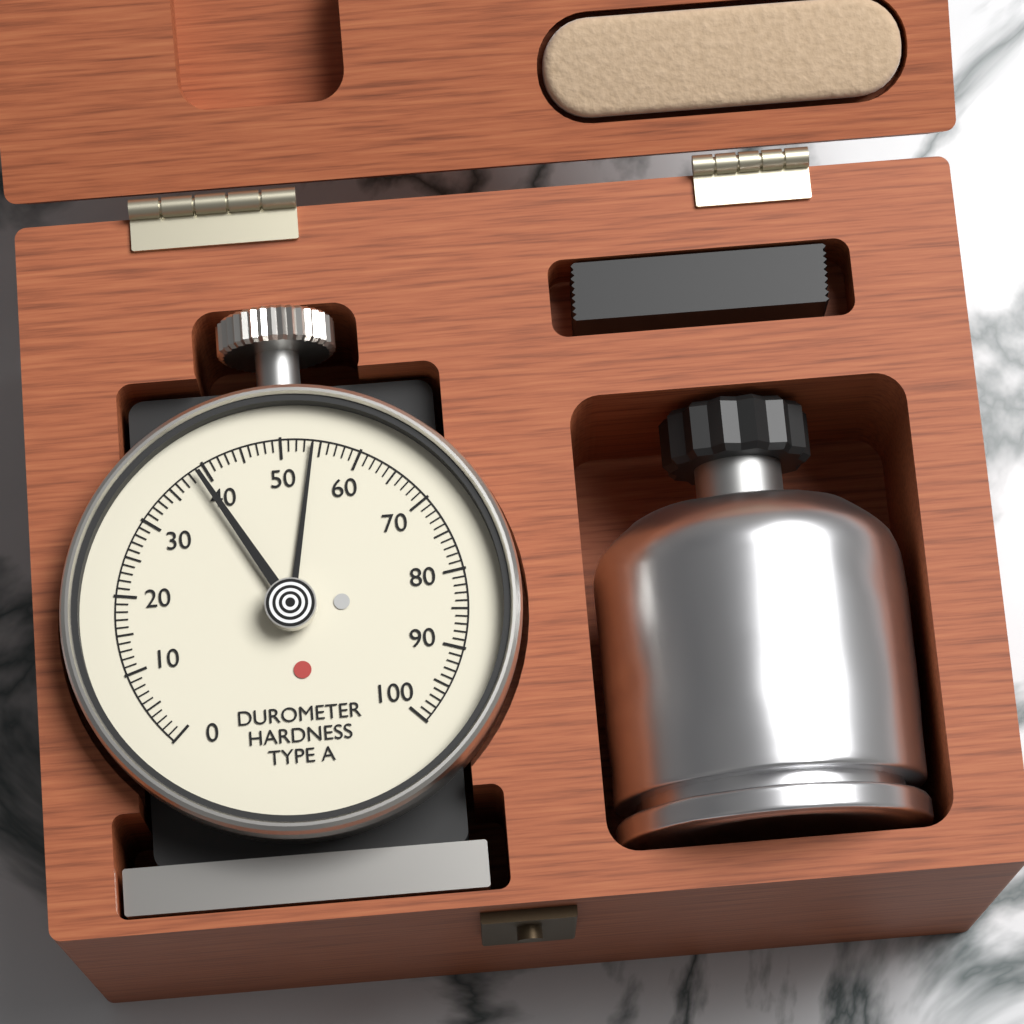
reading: 54 Shore A
